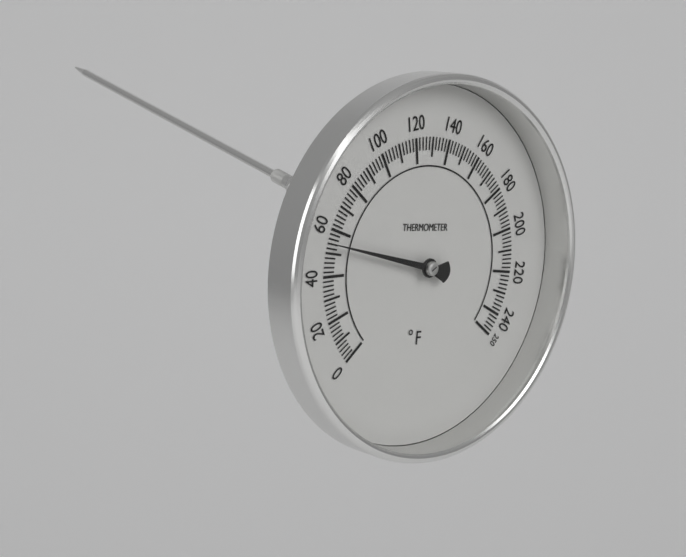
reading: 54 °F
